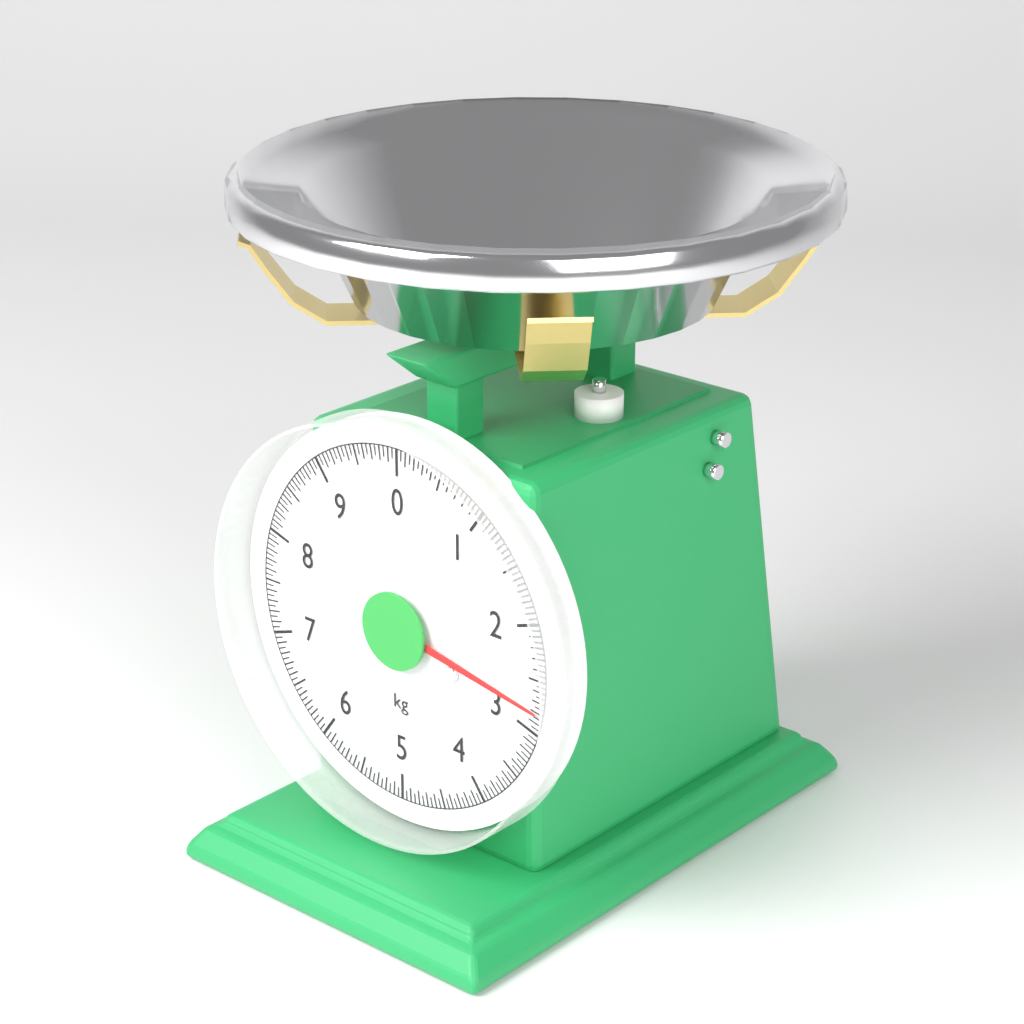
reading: 2.80 kg
